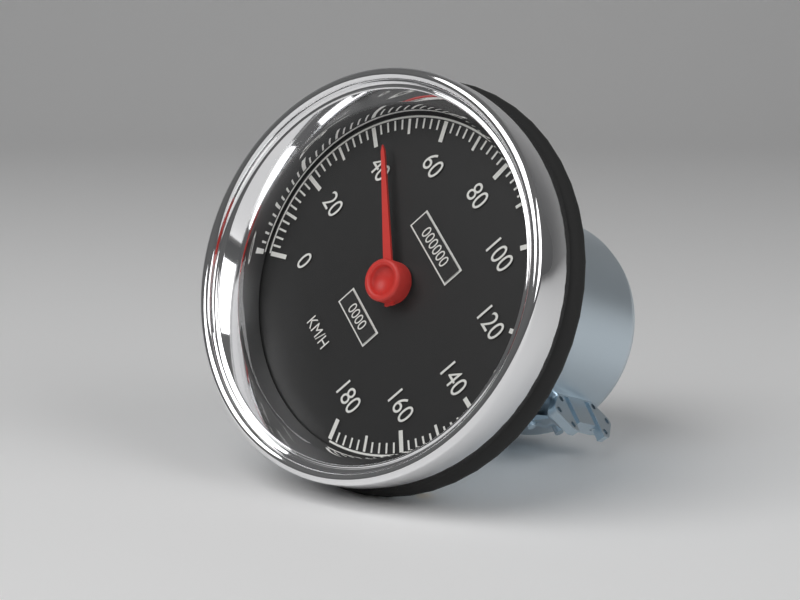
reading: 44 km/h
